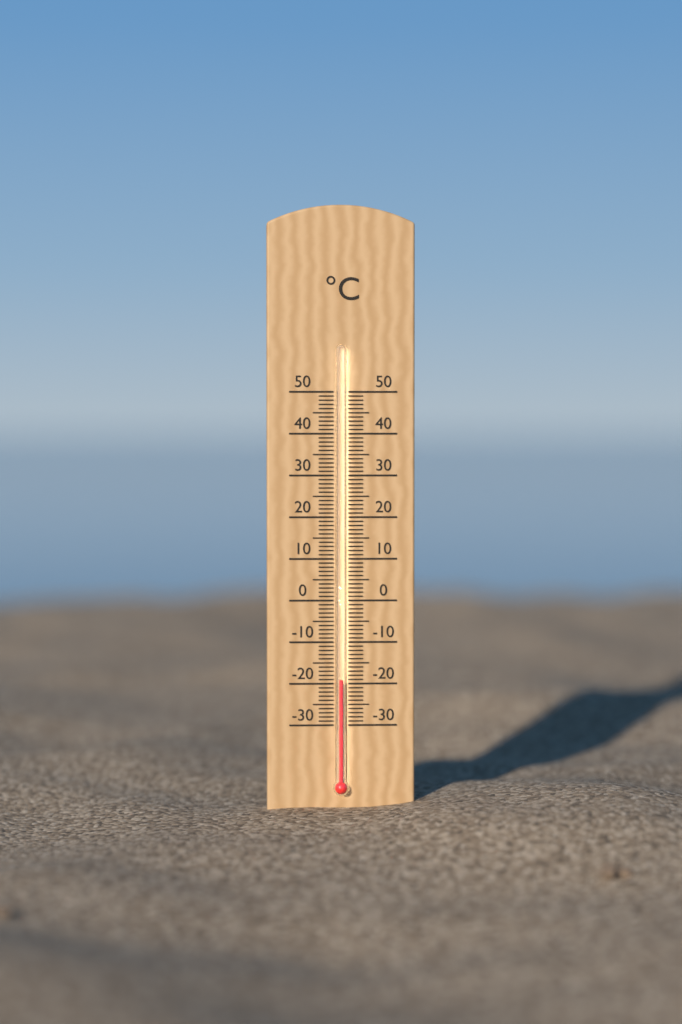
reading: -19 °C
